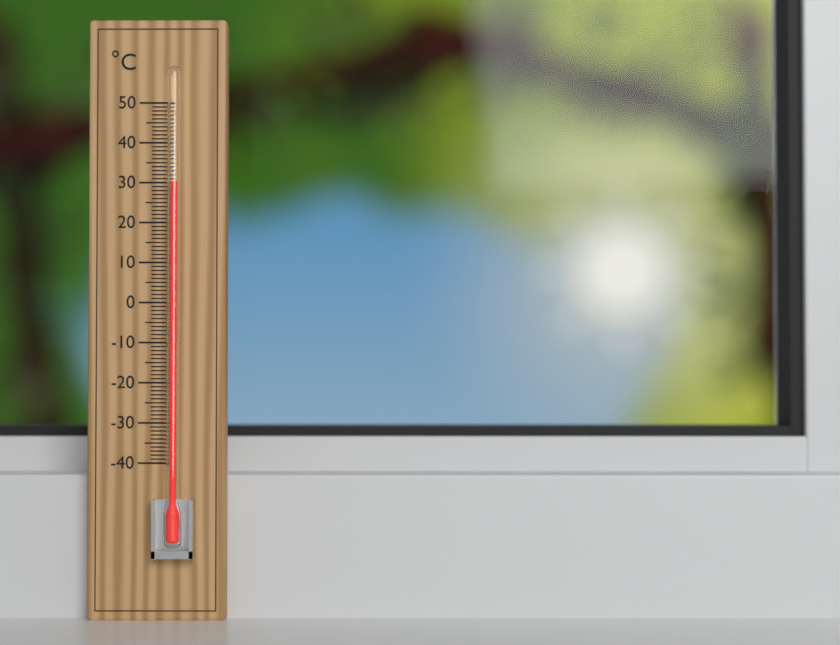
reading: 30 °C
